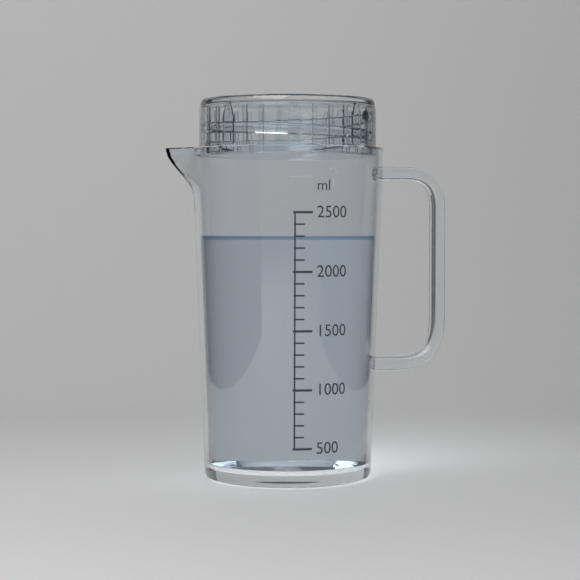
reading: 2300 ml
